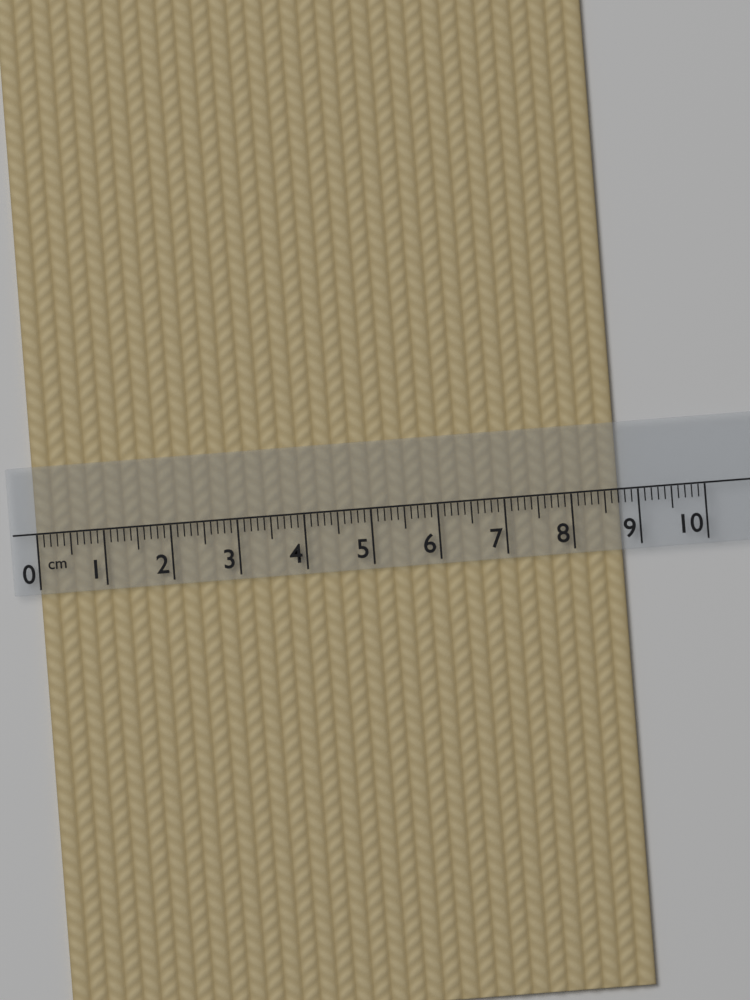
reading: 8.7 cm
